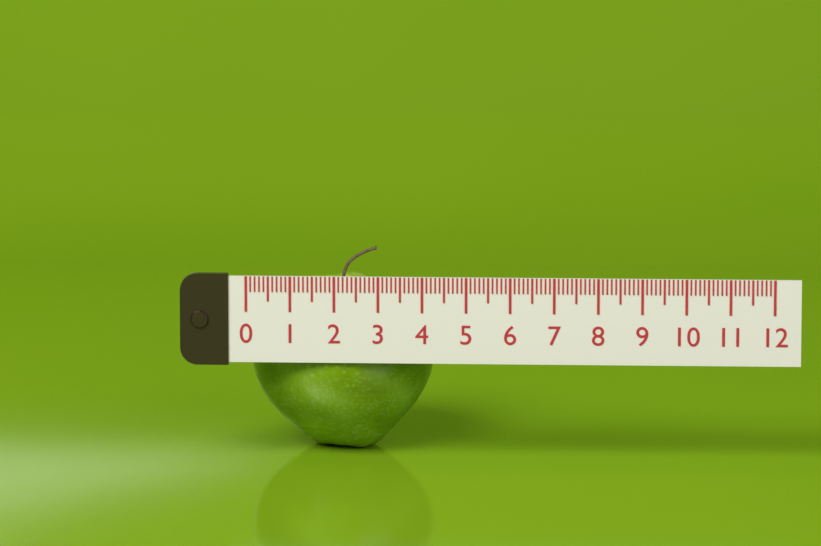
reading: 4.2 (no unit)
